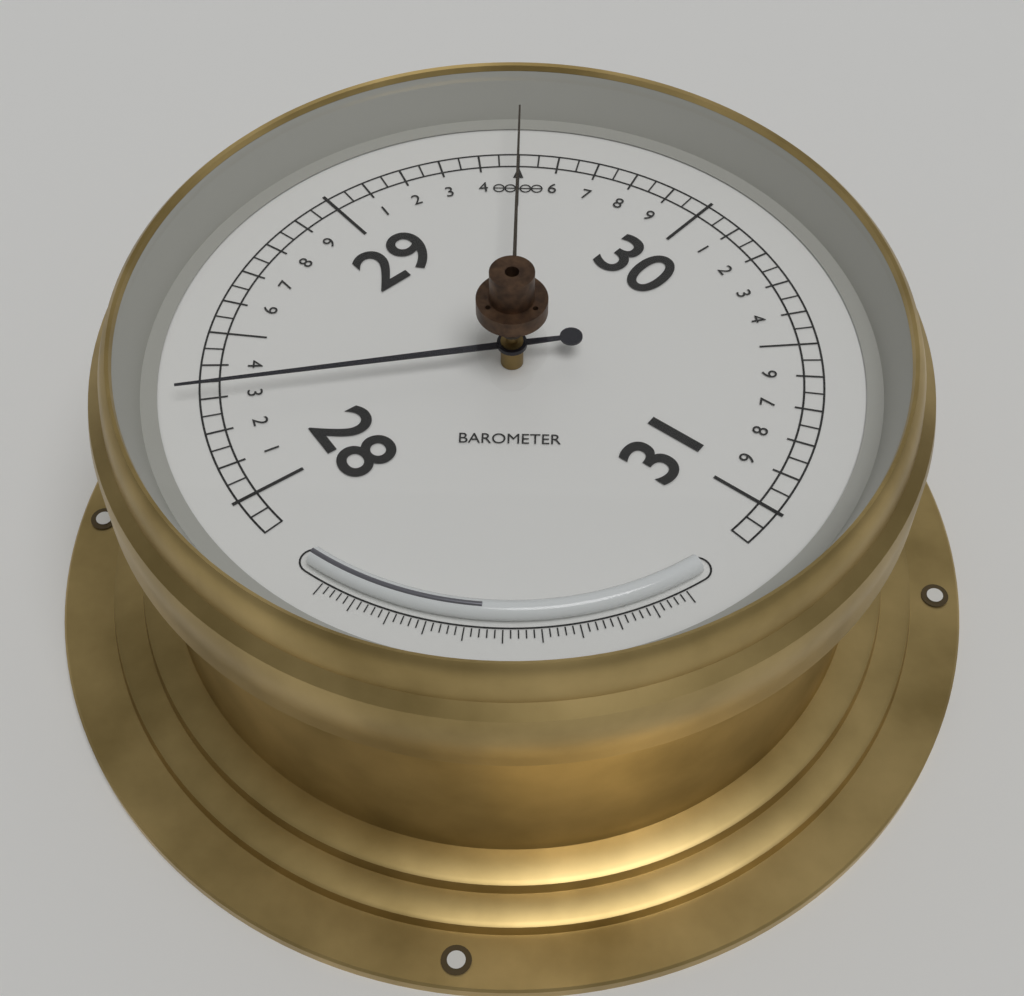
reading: 28.30 (no unit)
